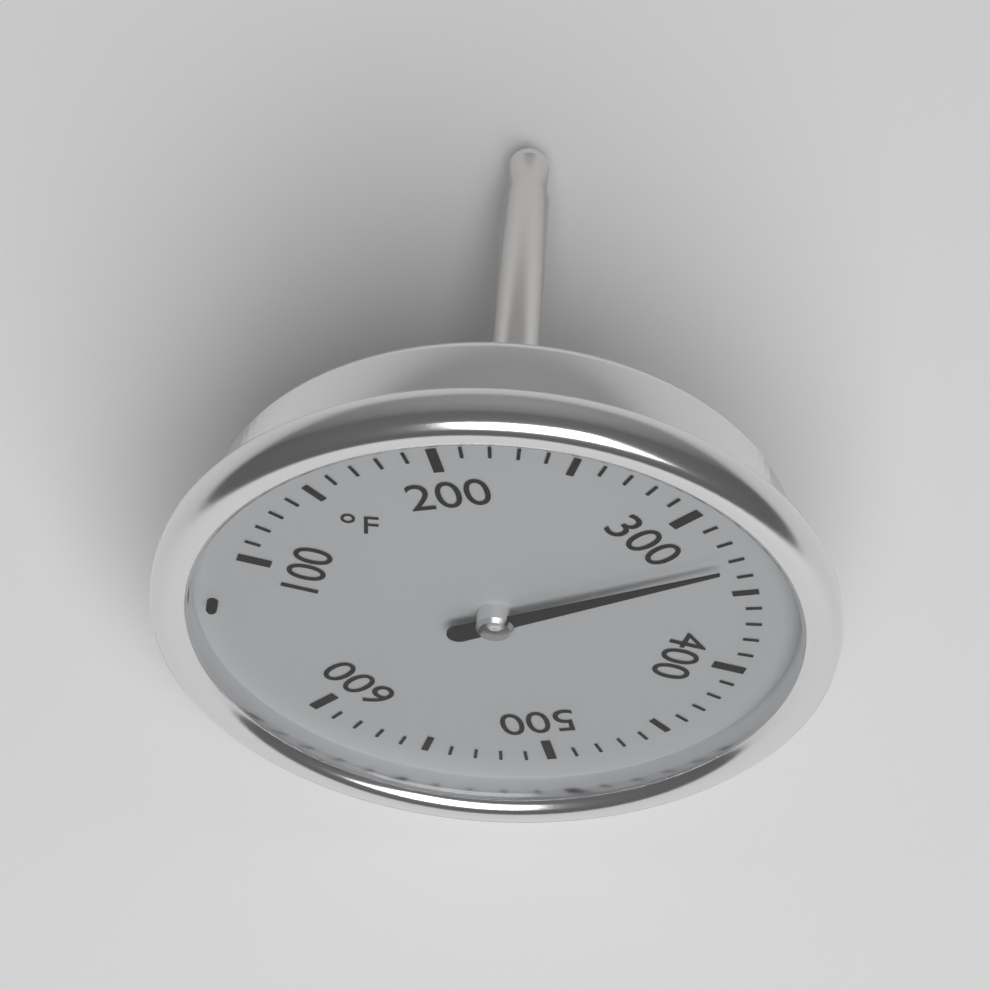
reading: 330 °F
